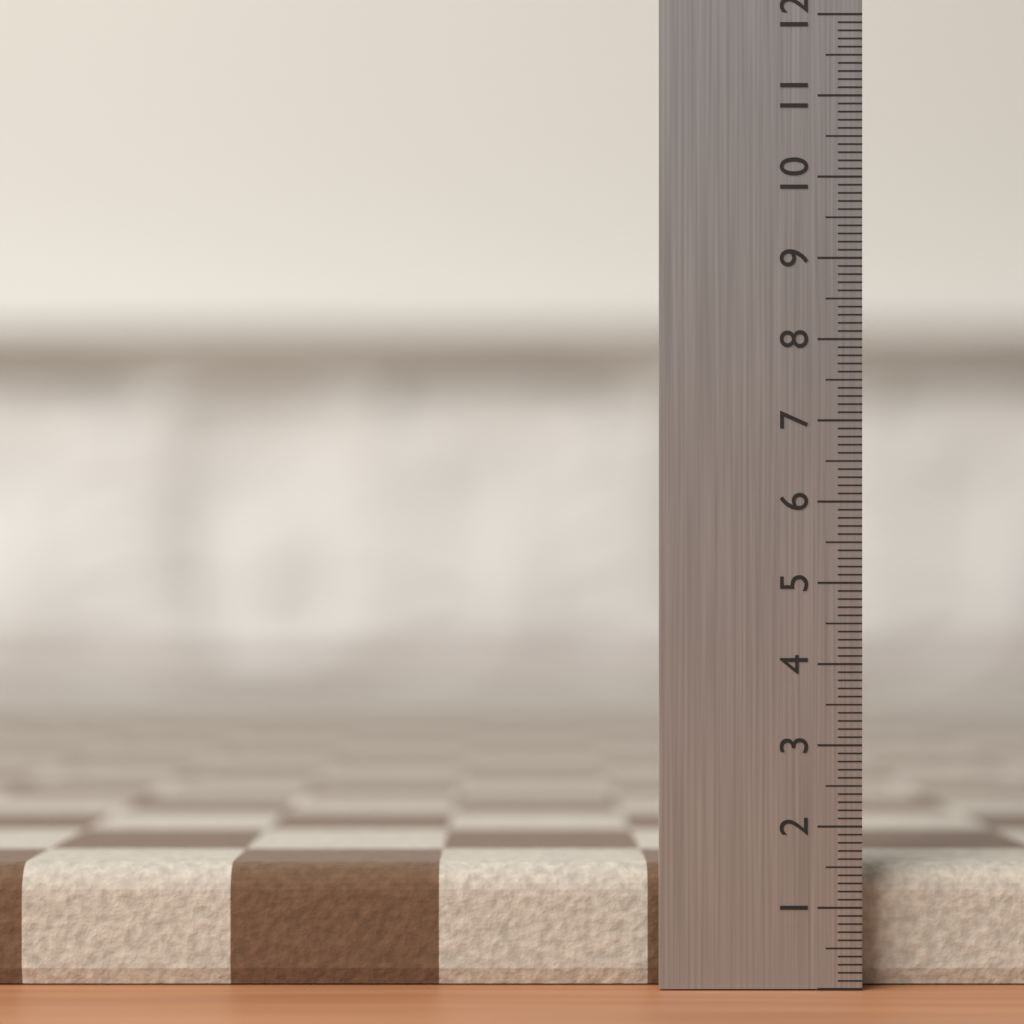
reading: 1.5 (no unit)
